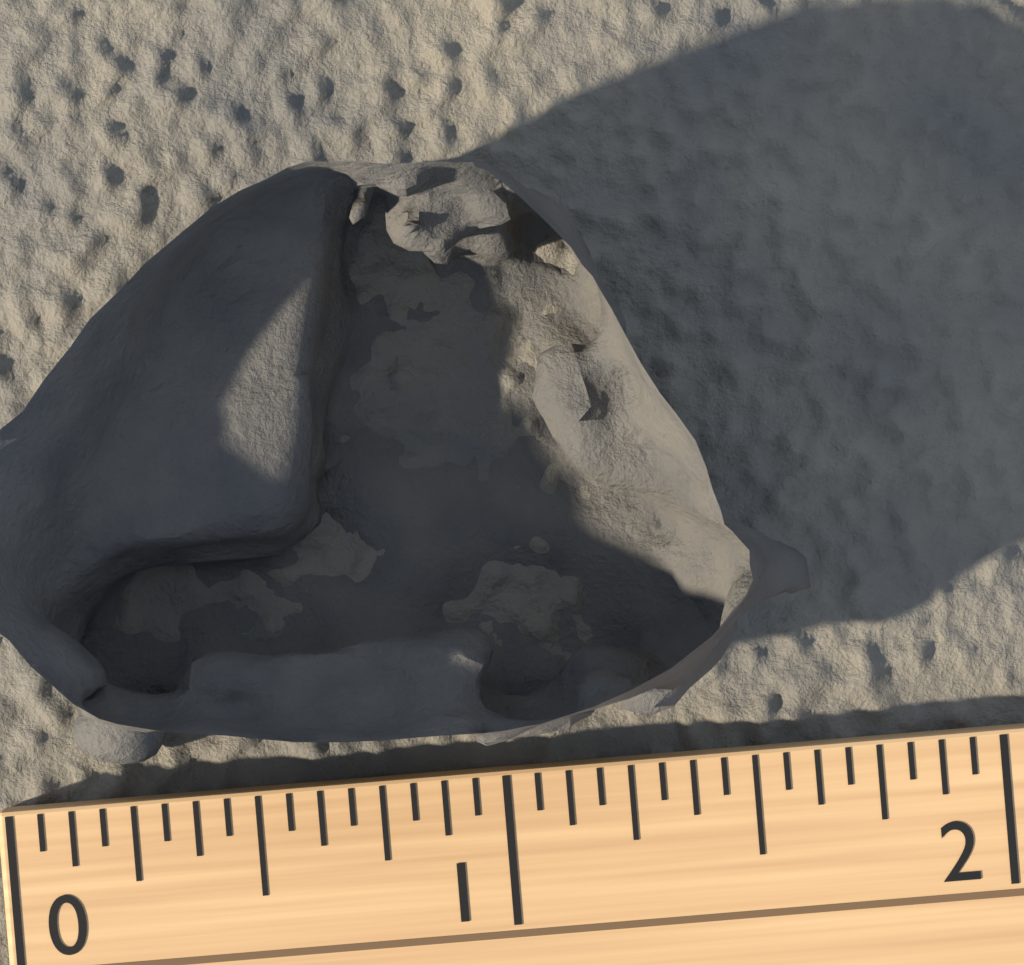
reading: 1.6250 (no unit)
